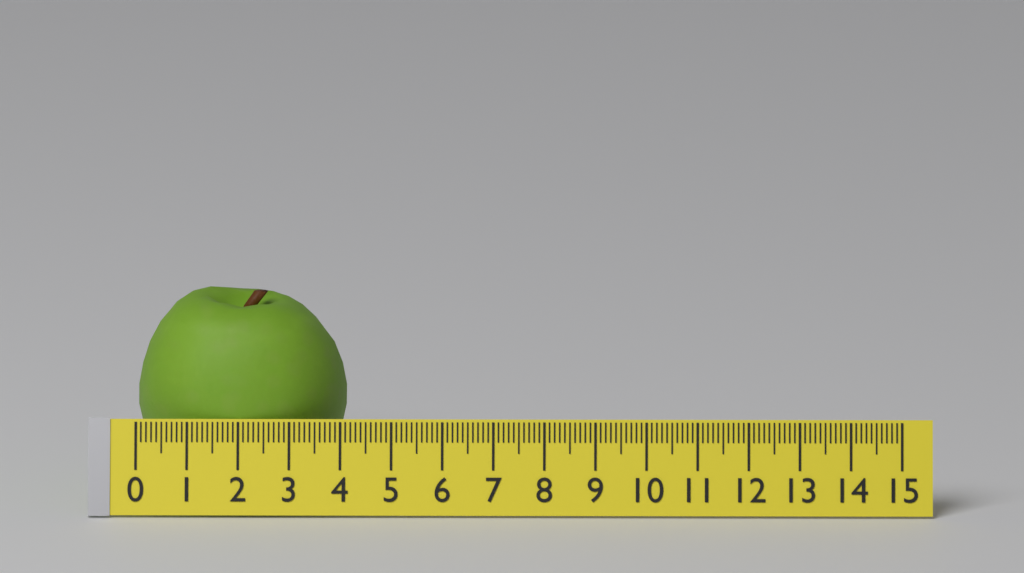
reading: 4.1 (no unit)
